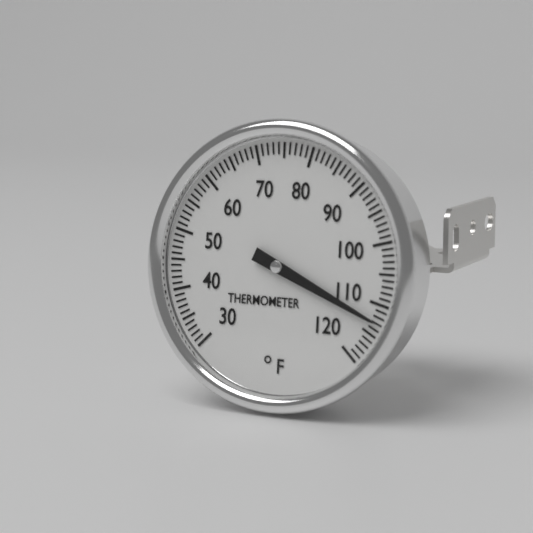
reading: 113 °F
